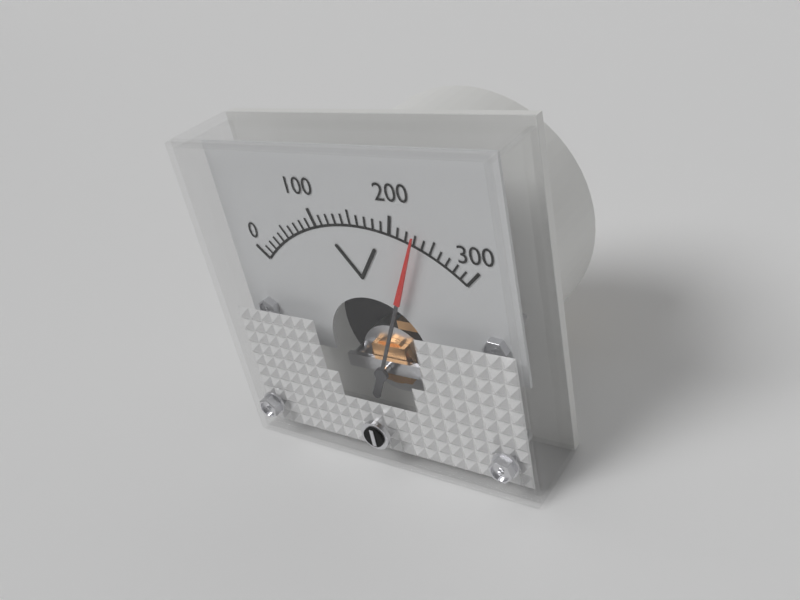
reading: 230 V
